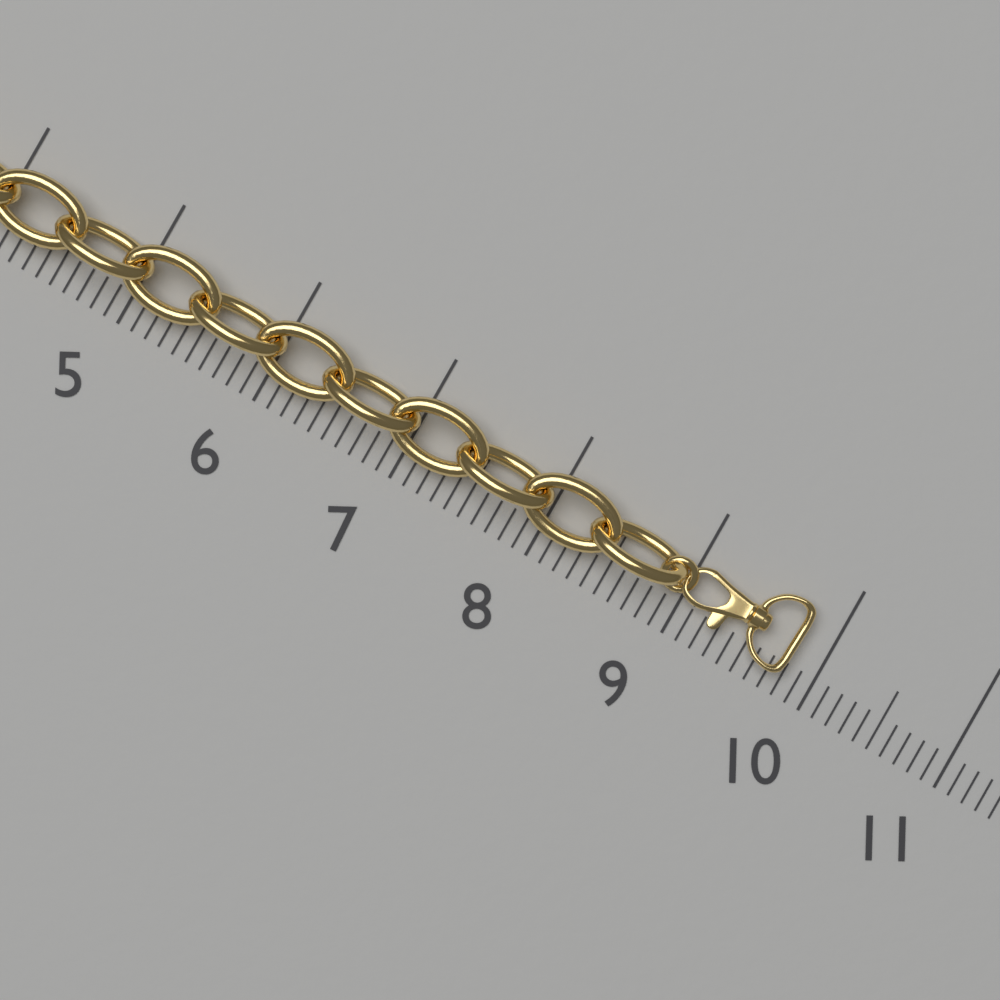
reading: 9.8 (no unit)
